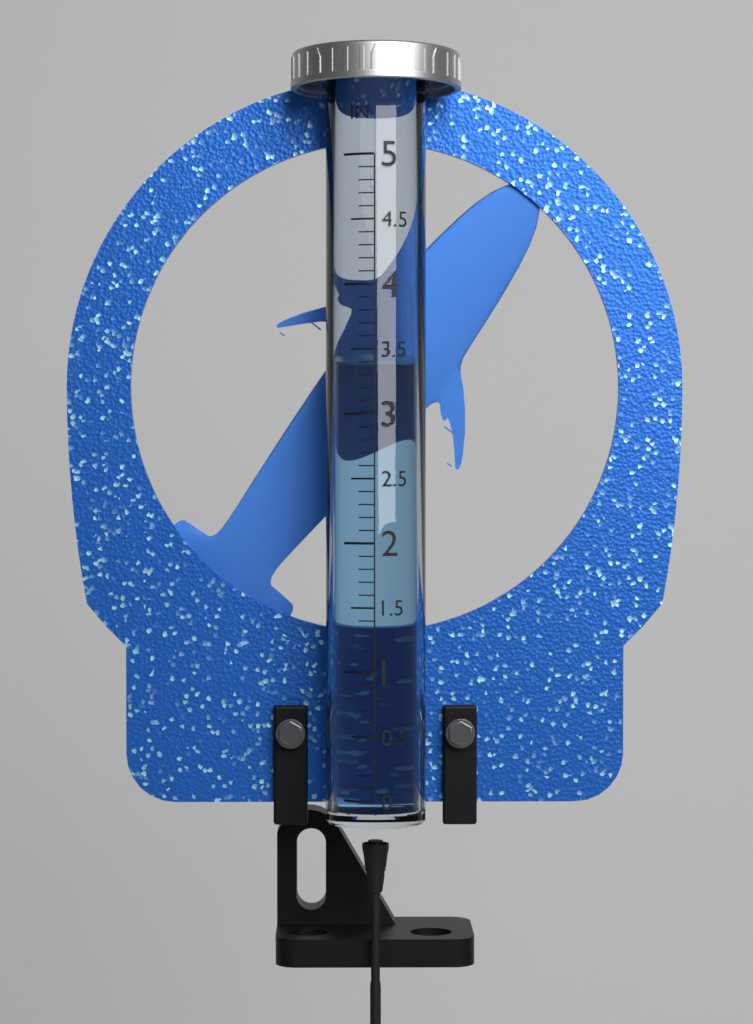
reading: 3.4 in
